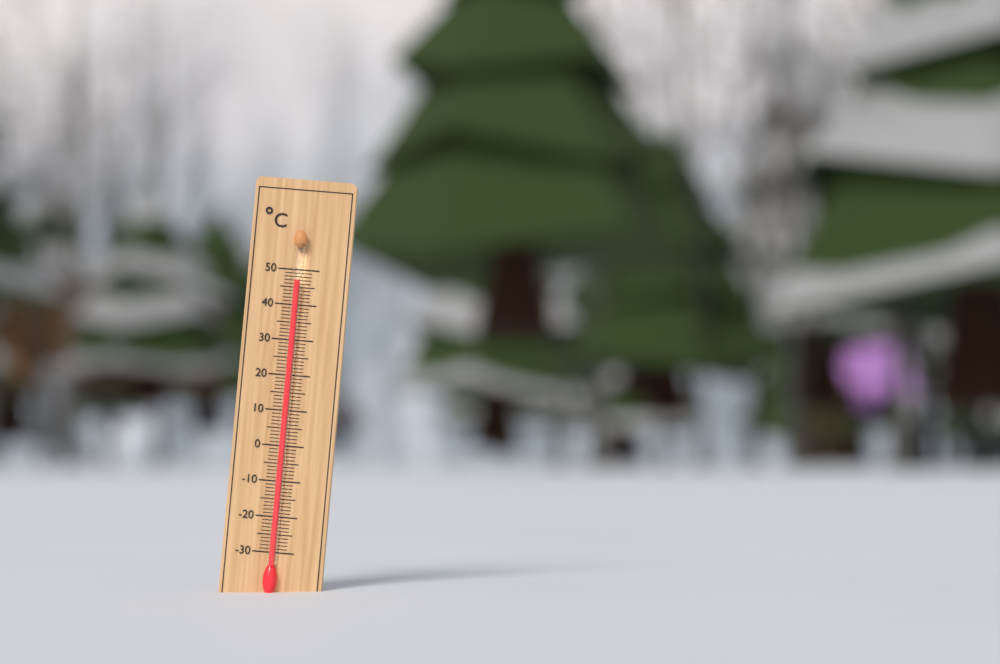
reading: 47 °C
